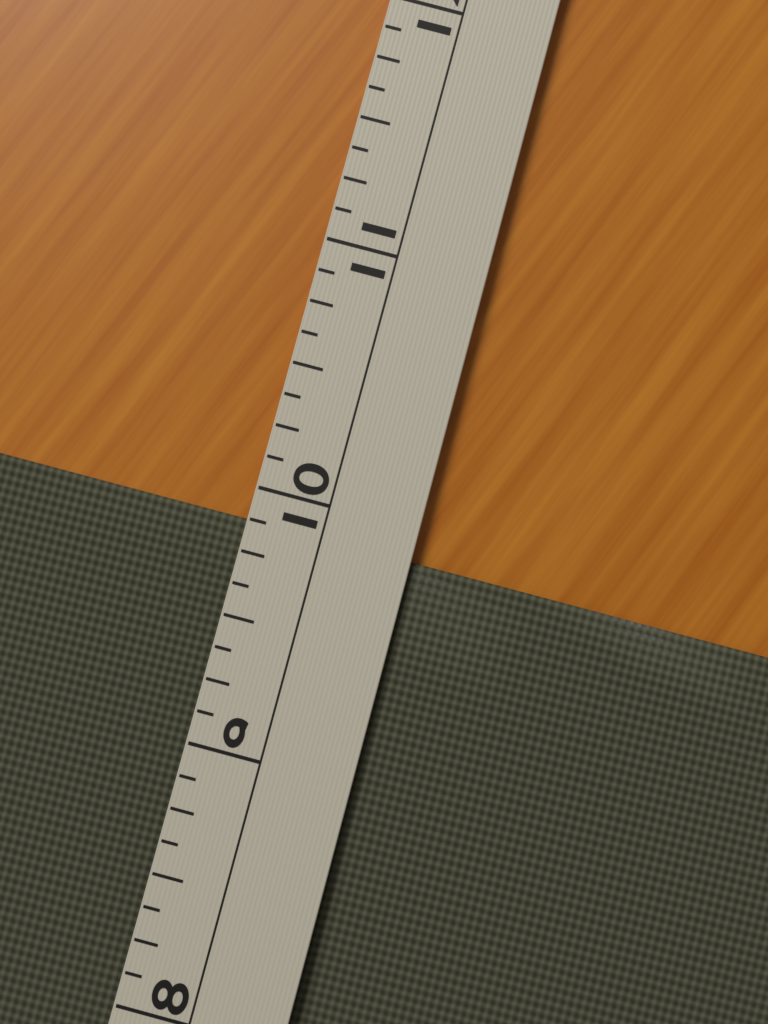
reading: 9.875 (no unit)
